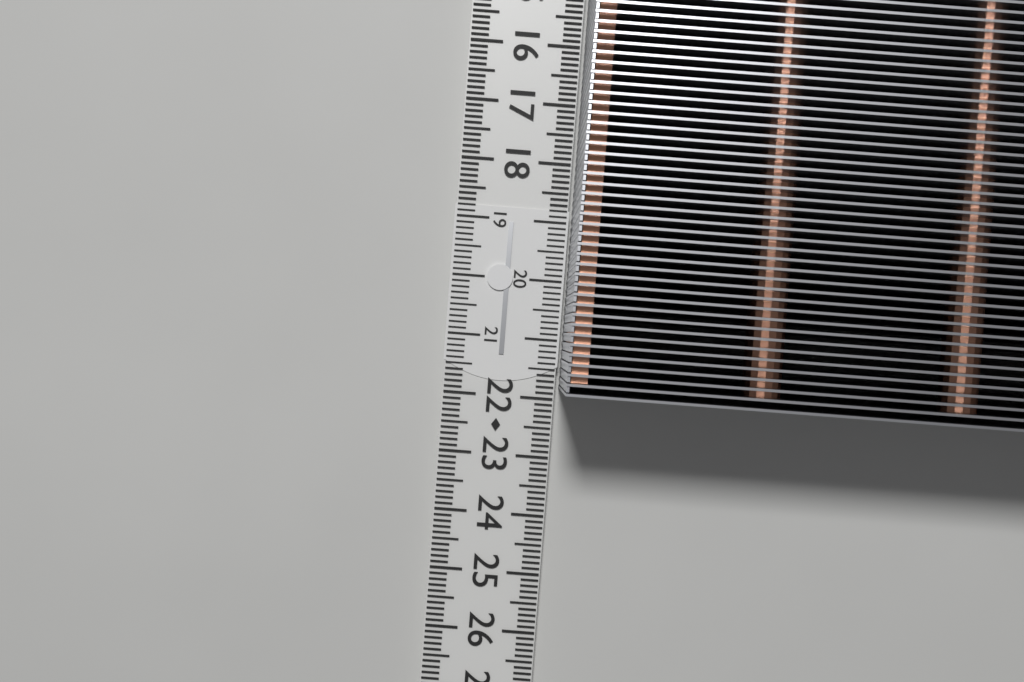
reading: 21.8 cm
